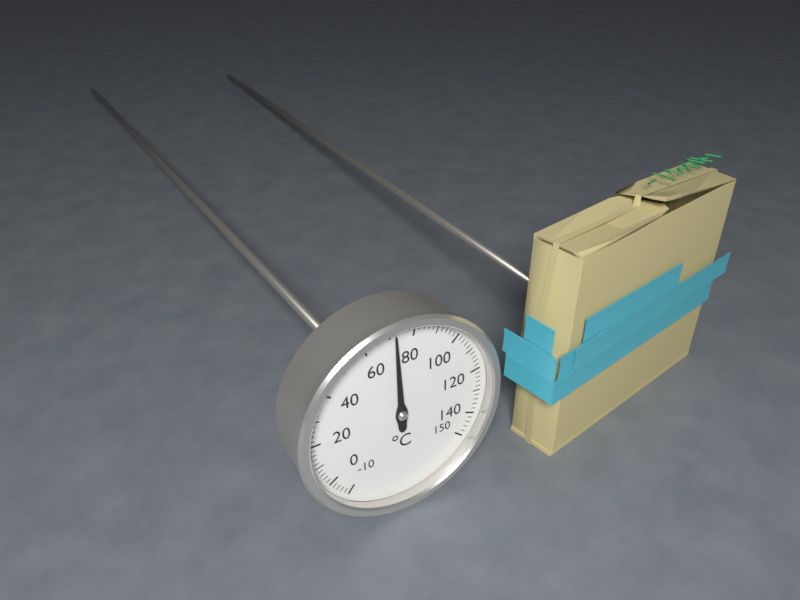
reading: 72 °C
